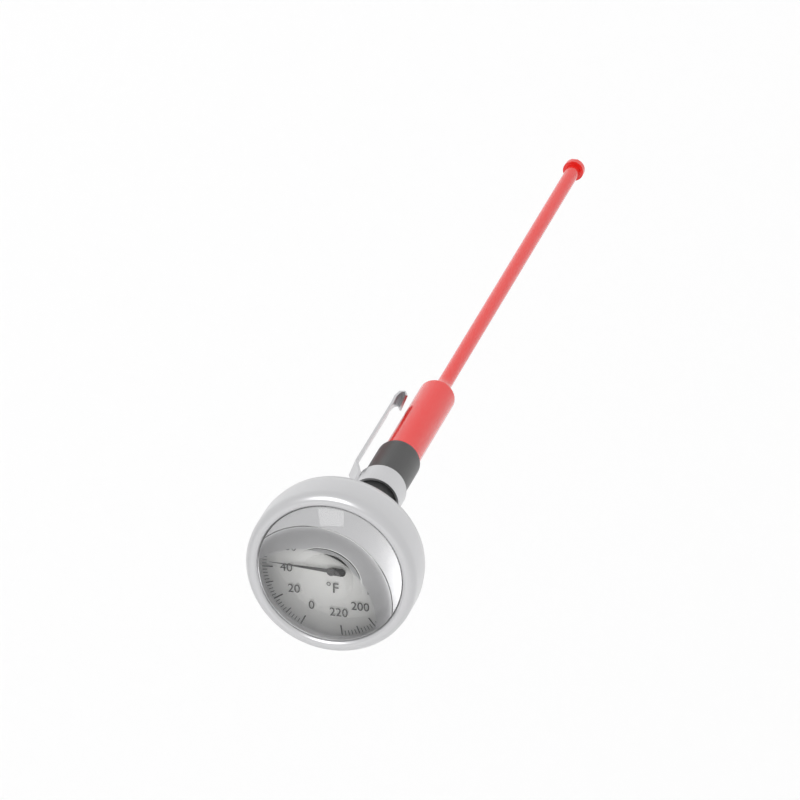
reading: 44 °F
